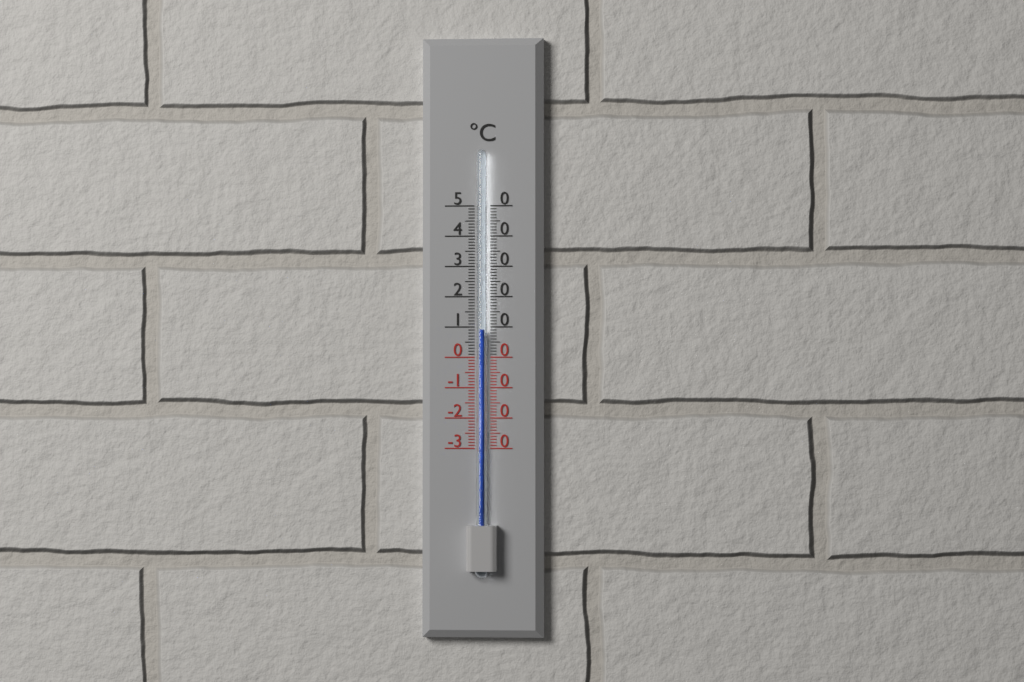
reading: 9 °C
